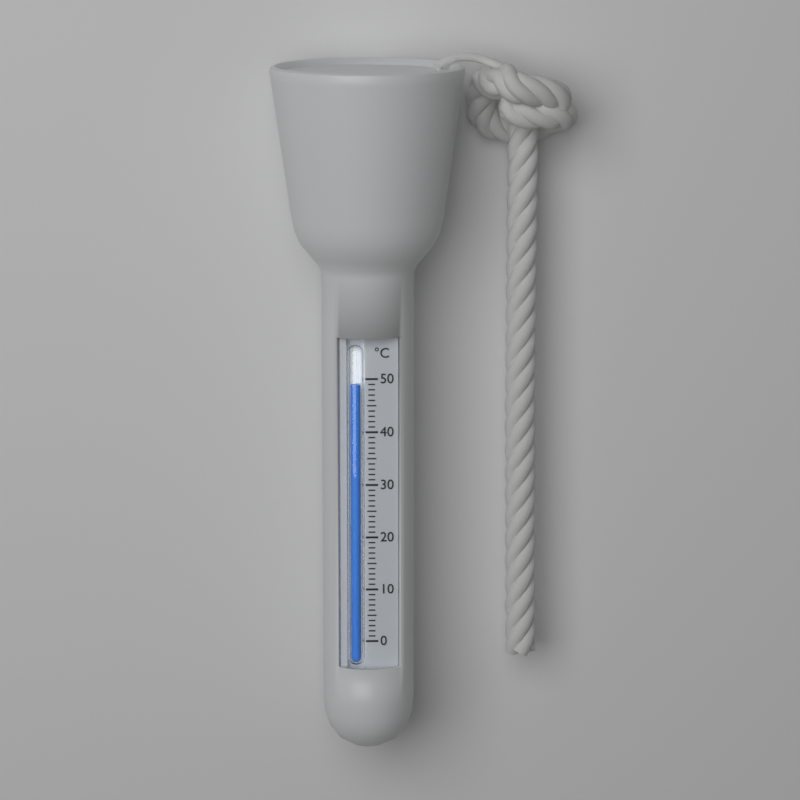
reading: 49 °C
